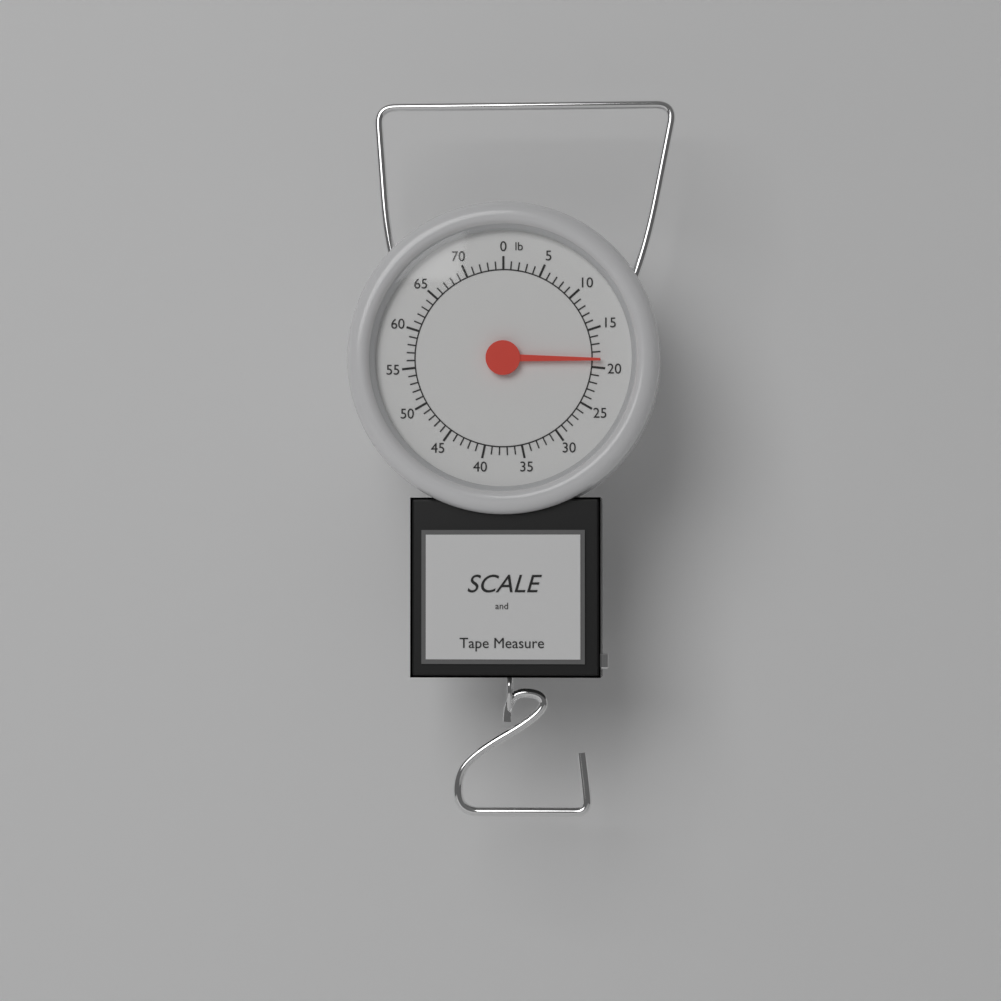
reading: 19 lb
